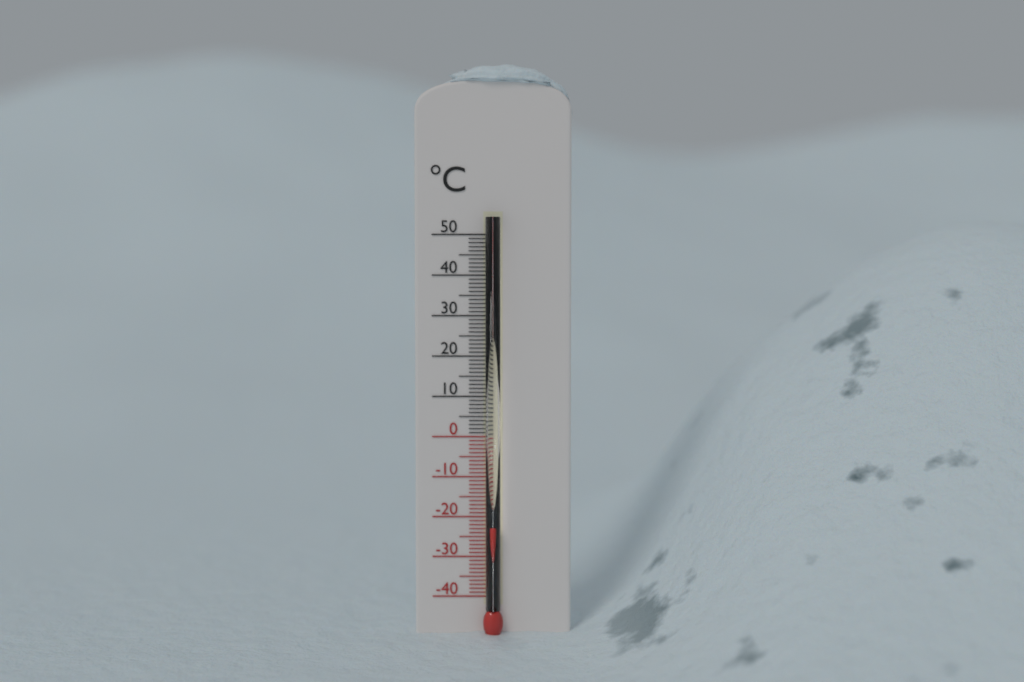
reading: -22 °C
